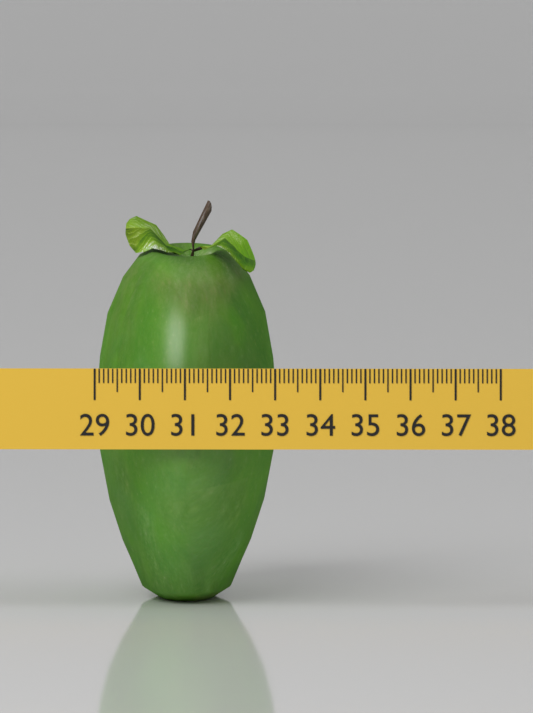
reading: 33.0 (no unit)
